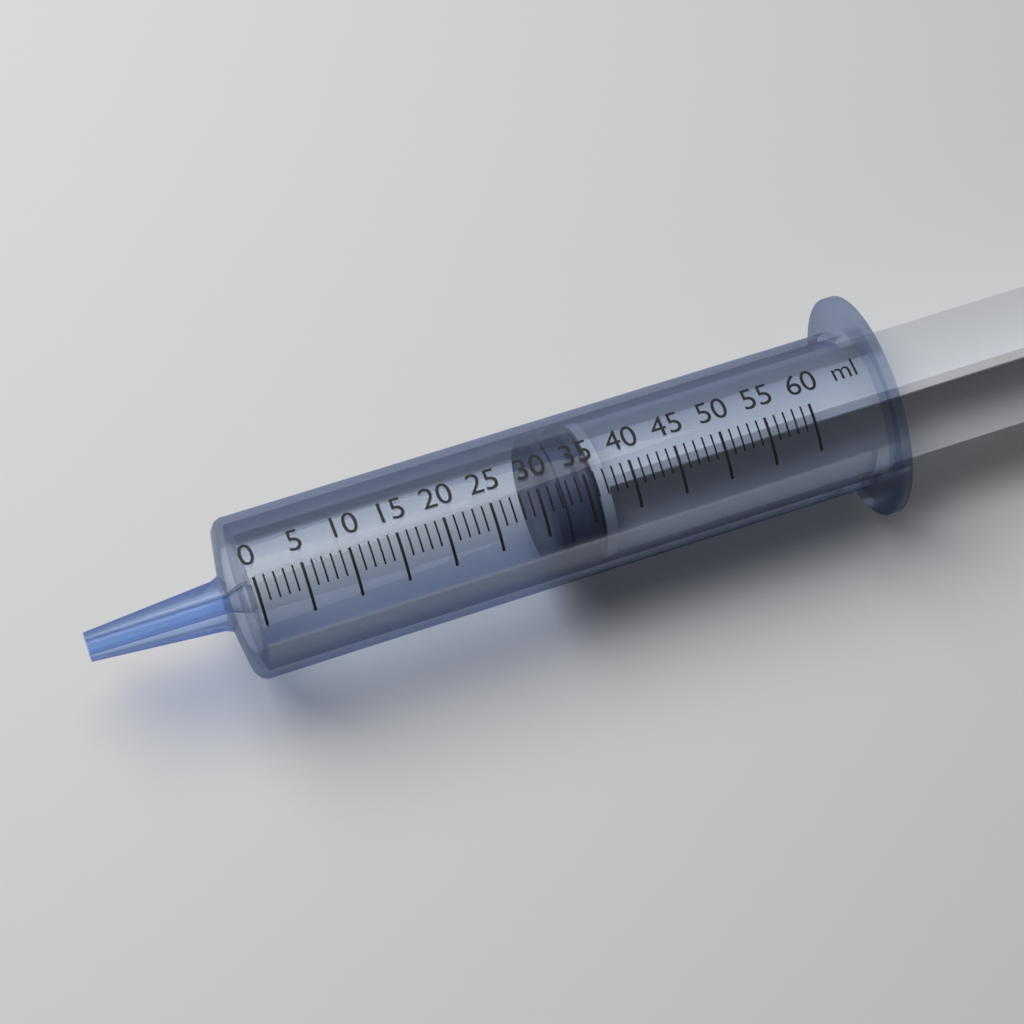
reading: 31 ml
